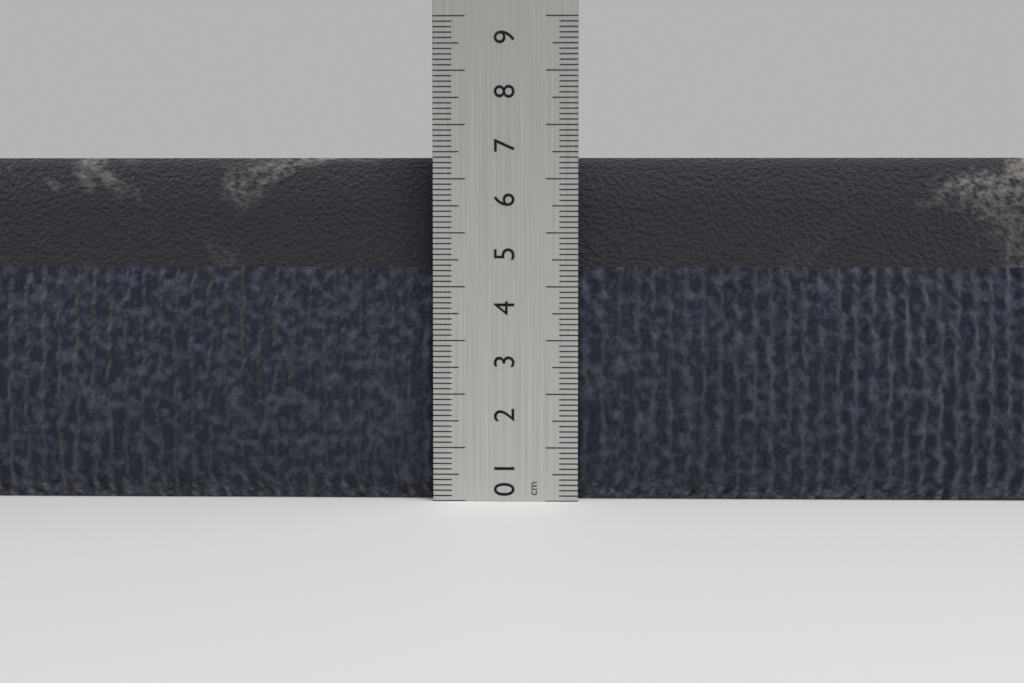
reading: 6.4 cm
